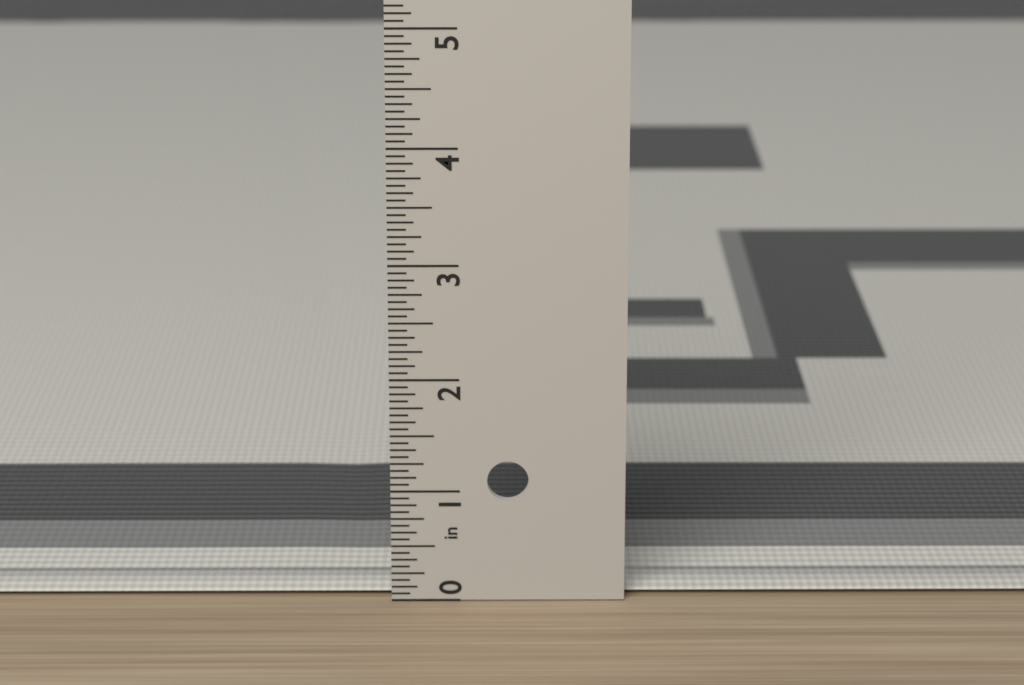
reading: 0.0625 in
